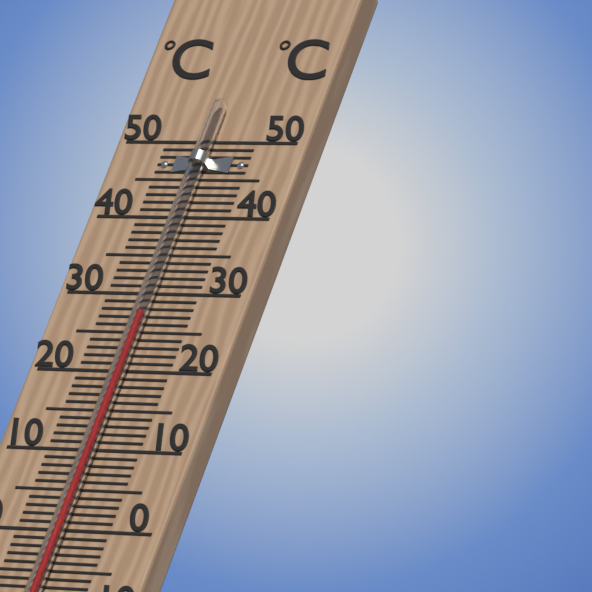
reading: 27 °C
